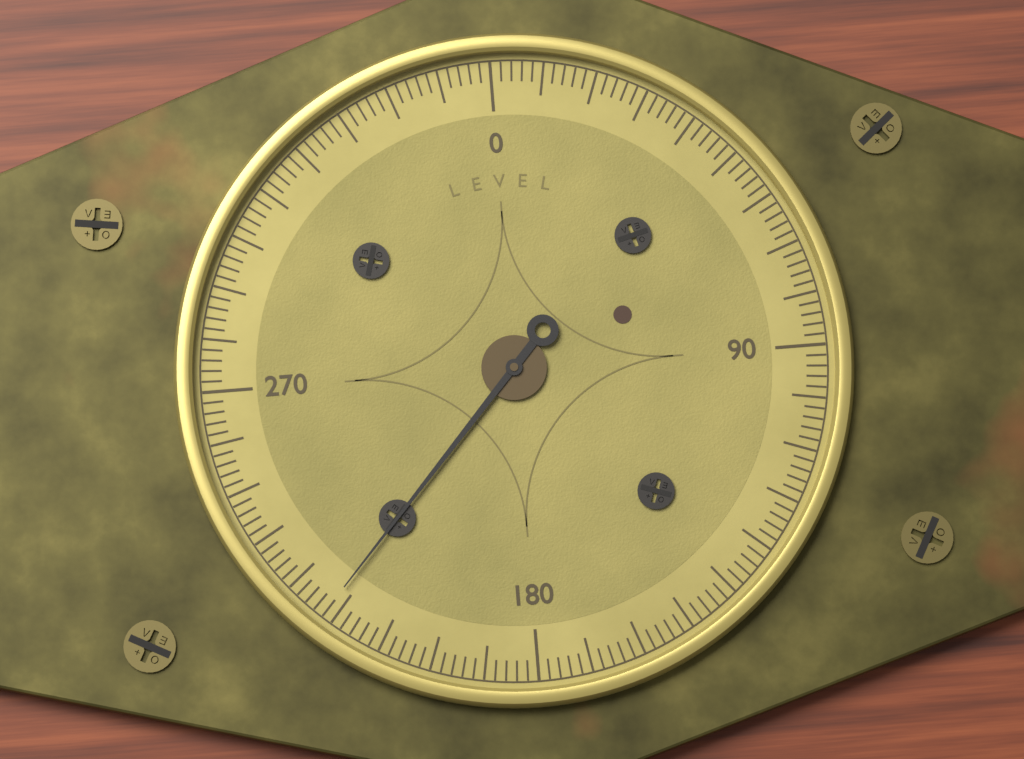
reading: 222 (no unit)
